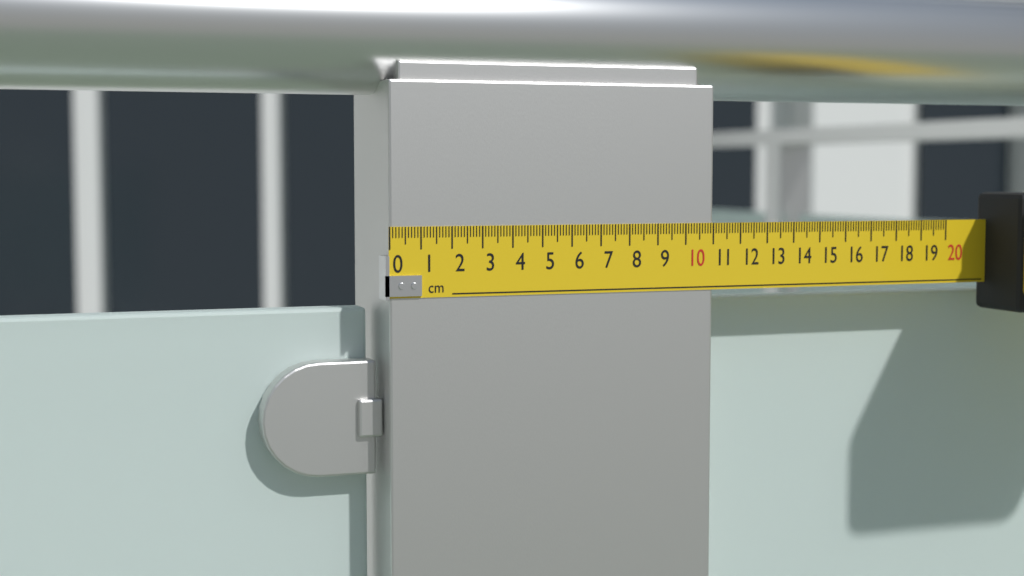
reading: 11.0 cm
